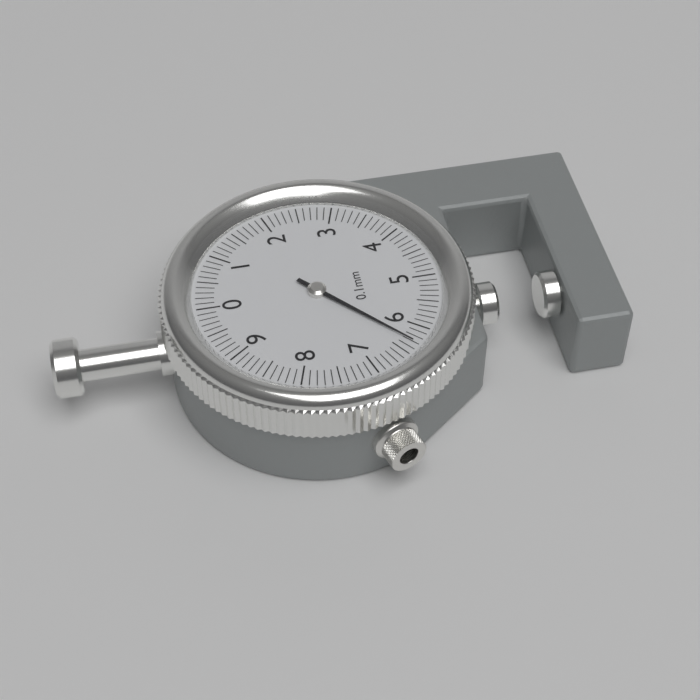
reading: 6.3 mm
